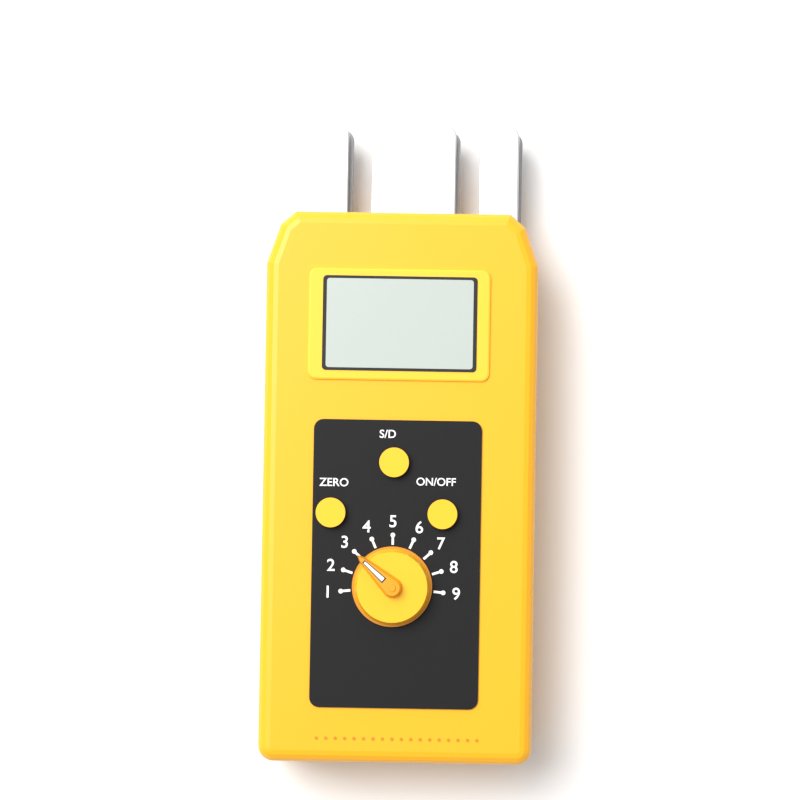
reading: 3 (no unit)
